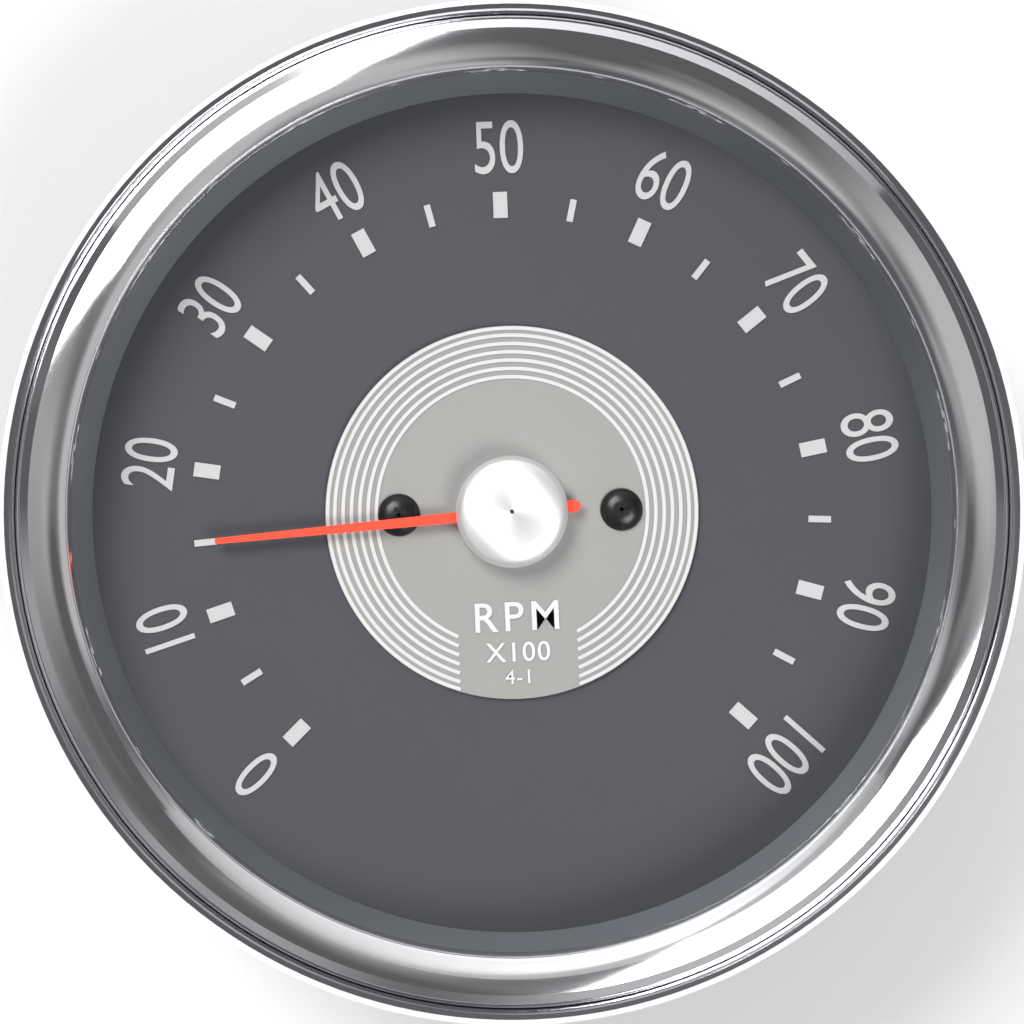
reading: 15 RPM x100
